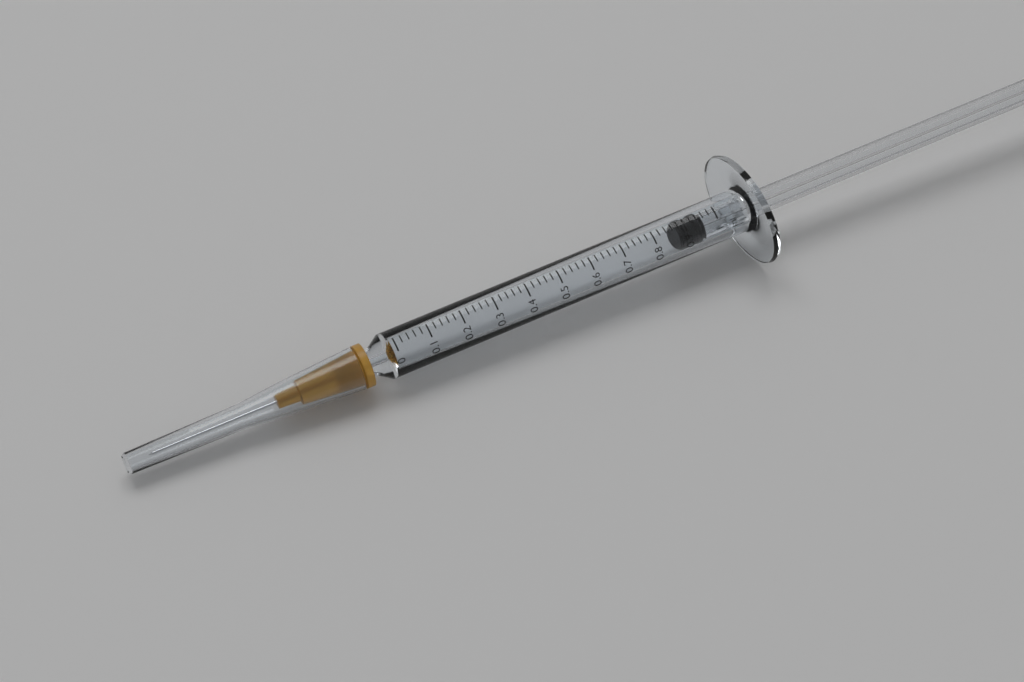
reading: 0.88 ml
